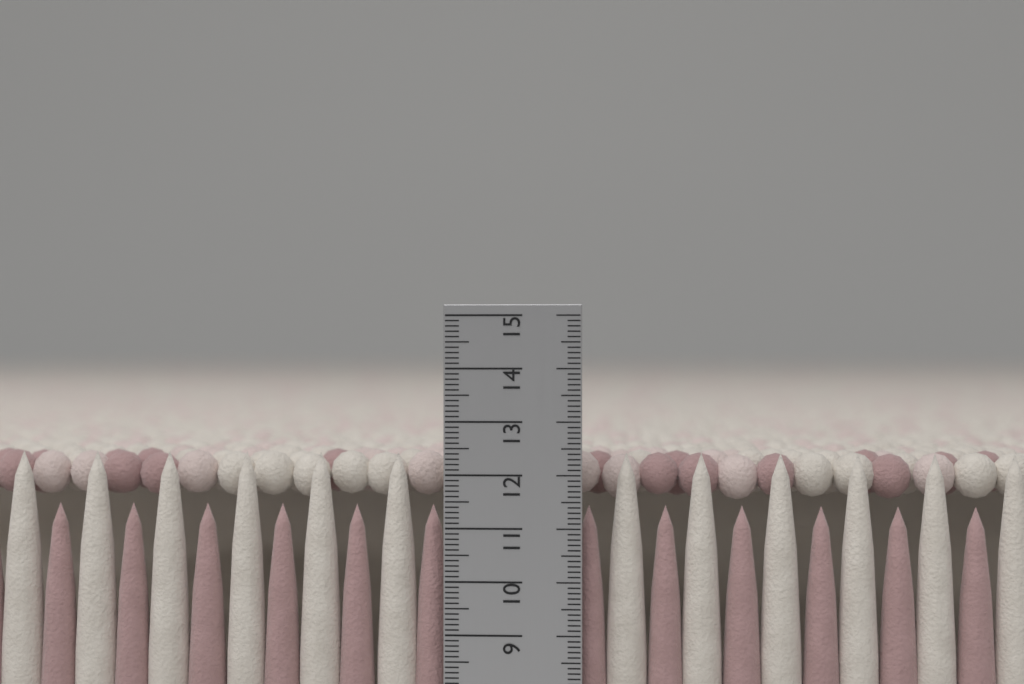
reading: 12.4 cm
